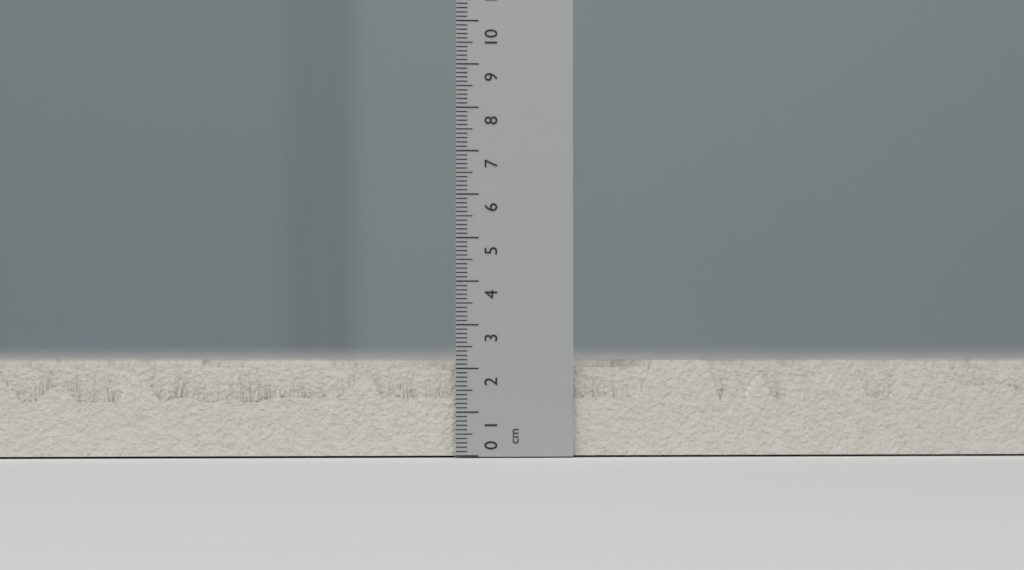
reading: 2.2 cm
